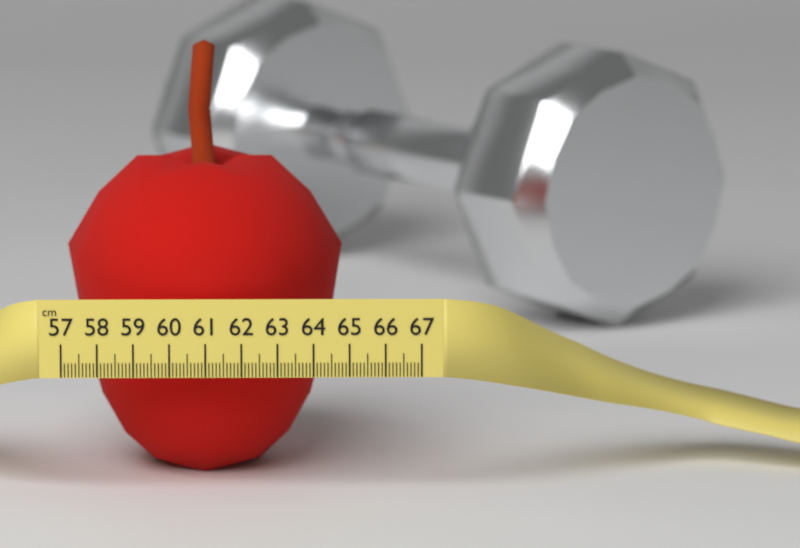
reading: 64.8 cm
